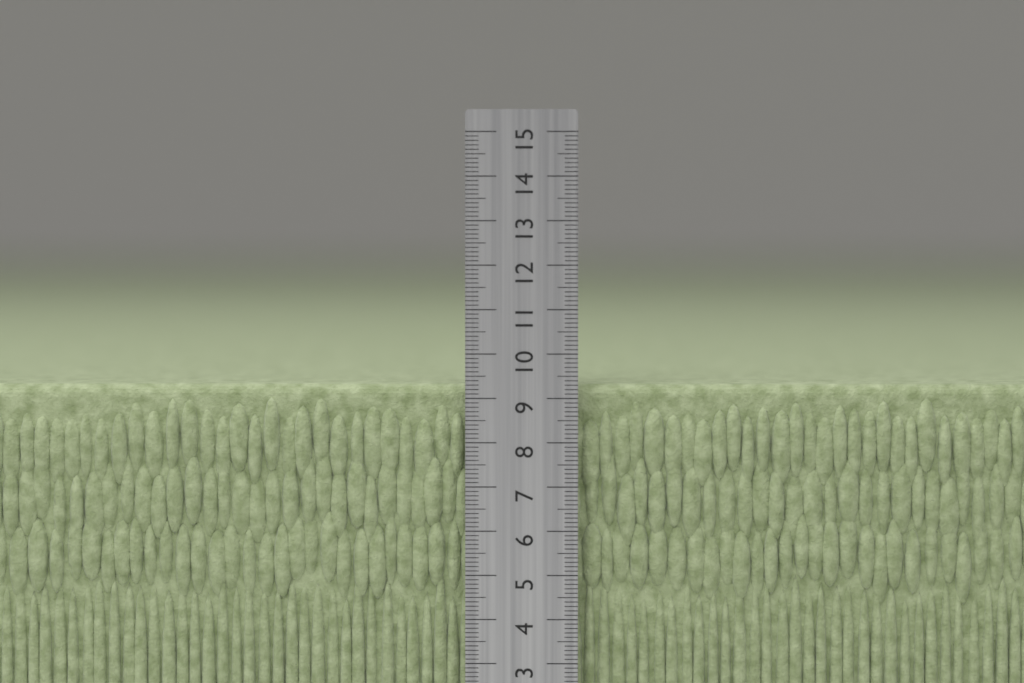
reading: 9.3 cm
